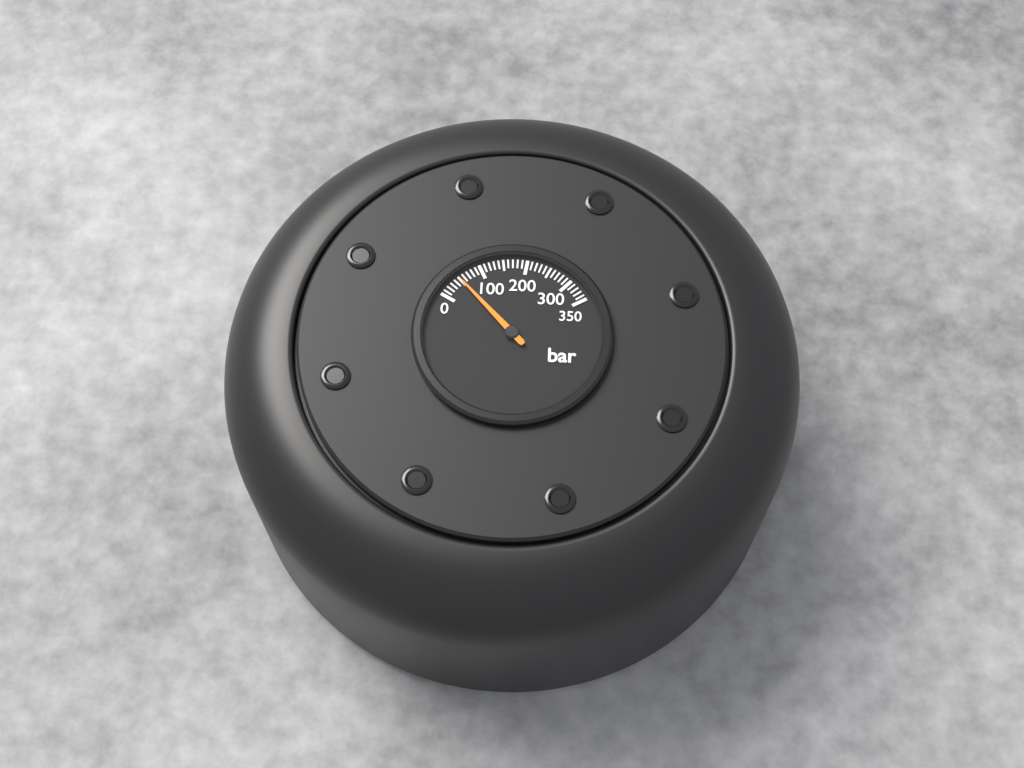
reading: 50 bar
